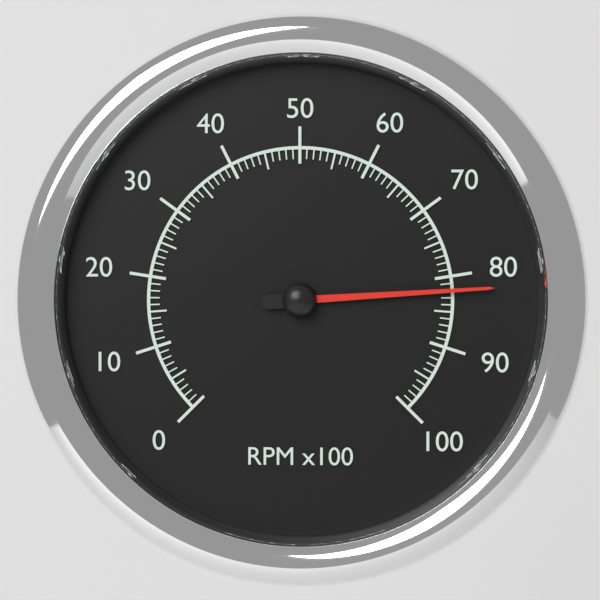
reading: 82 RPM x100
